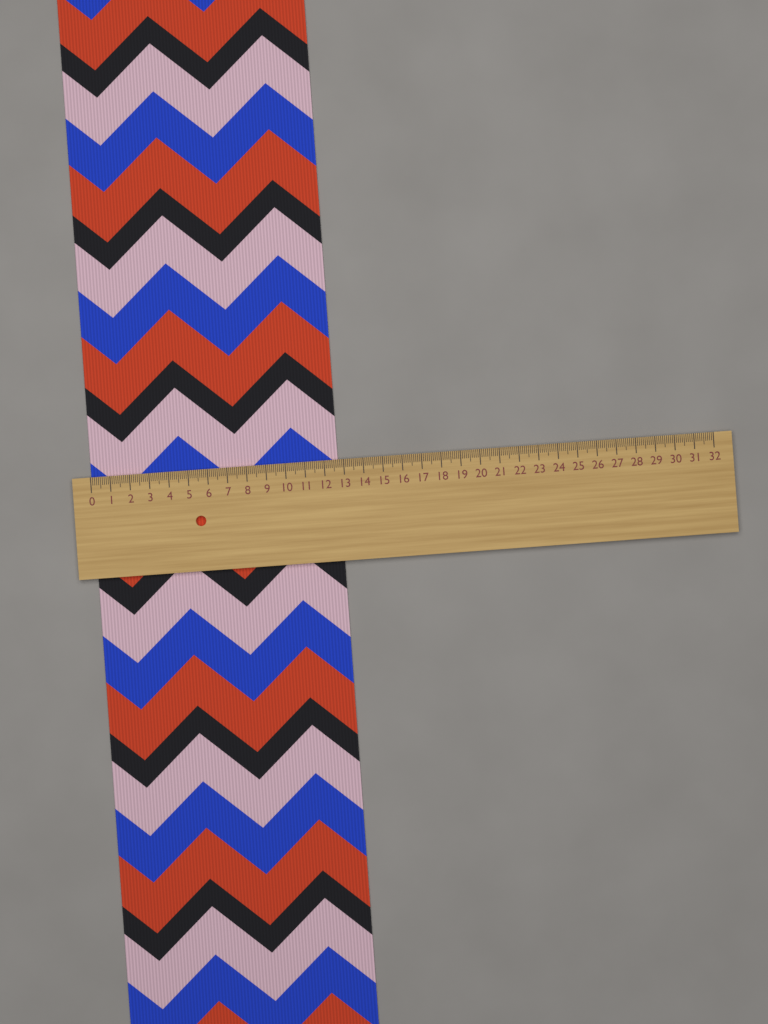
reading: 12.7 (no unit)
